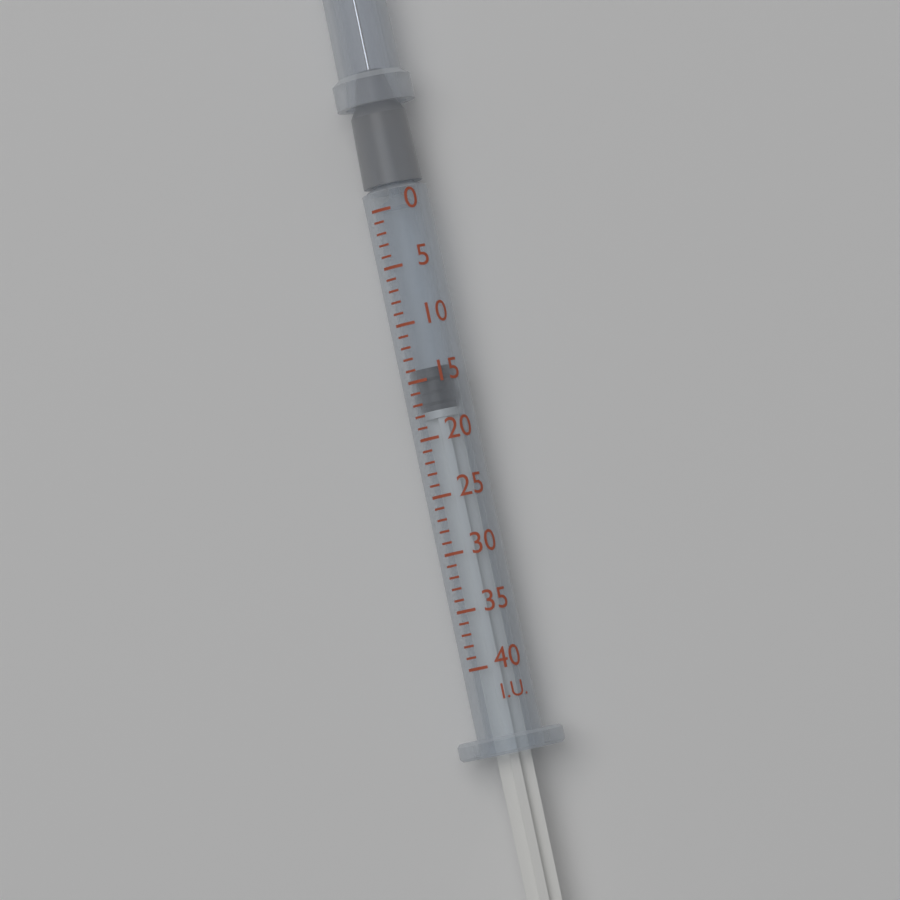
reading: 14 I.U.
